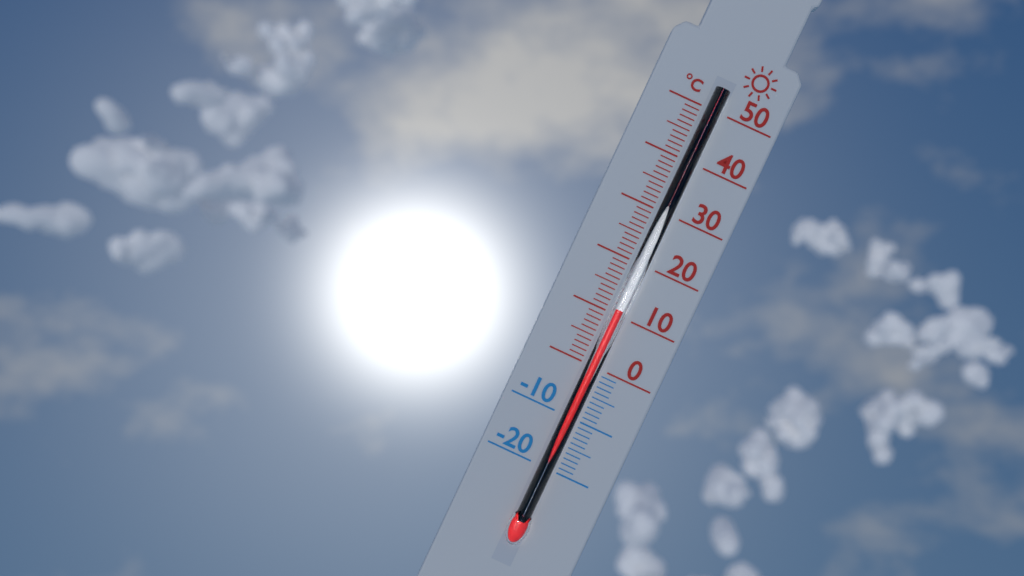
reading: 11 °C
